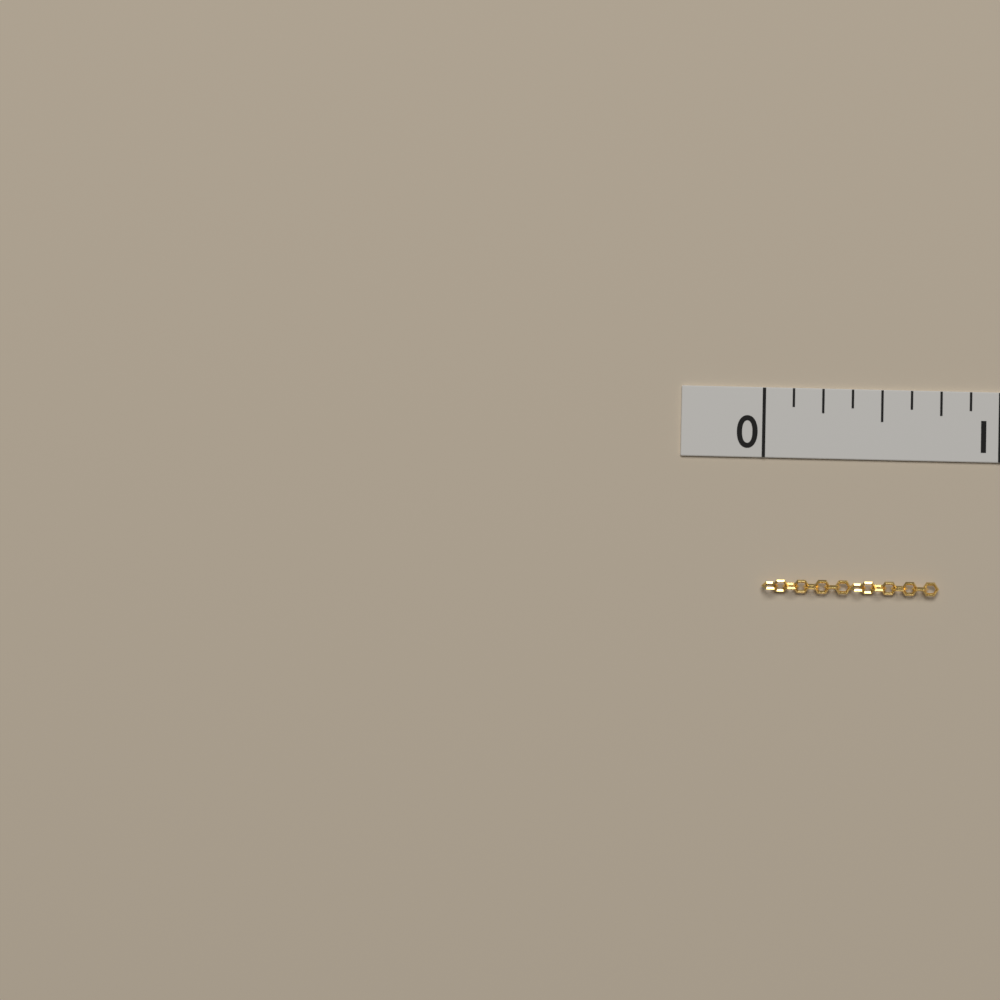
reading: 0.750 in
